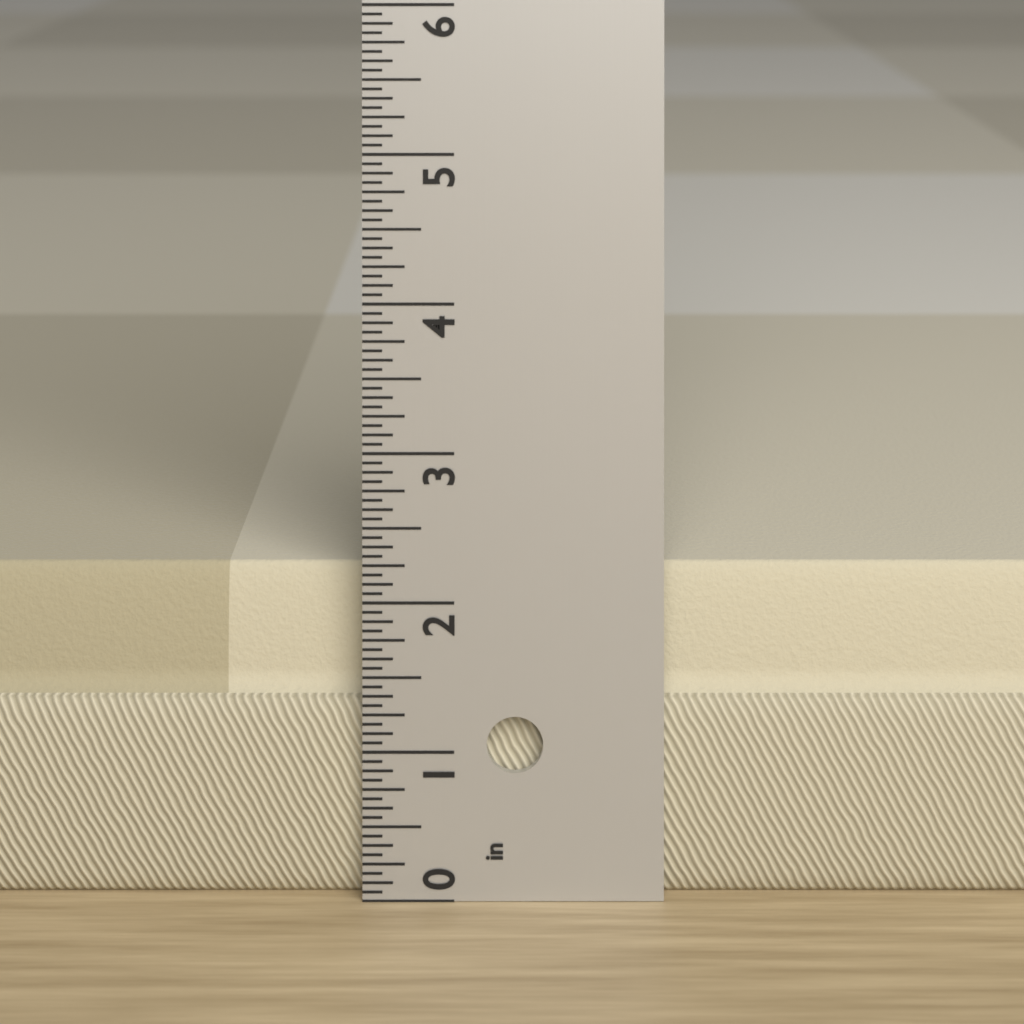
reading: 2.1875 in
